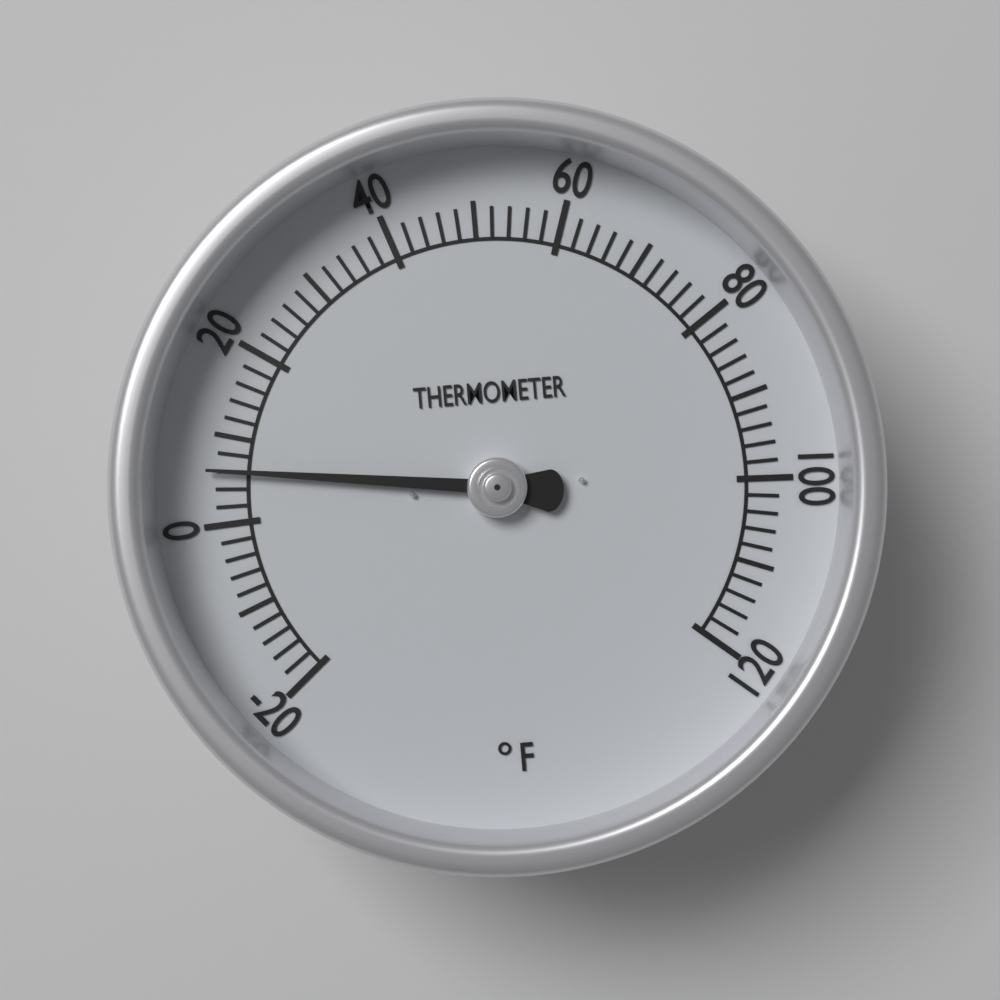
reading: 6 °F
